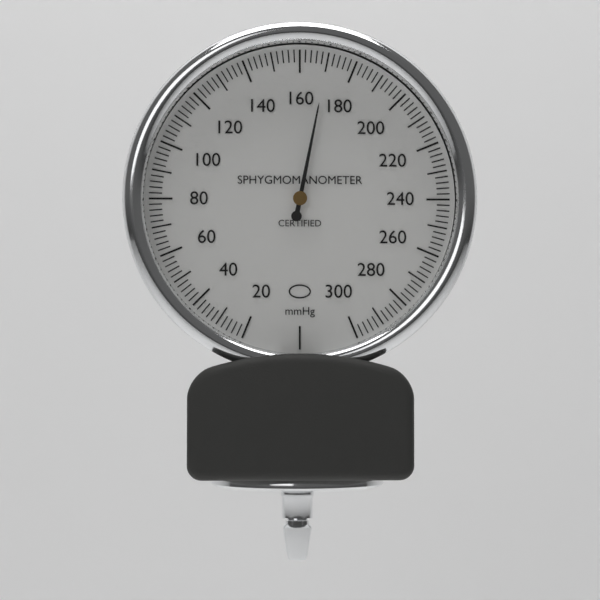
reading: 170 mmHg
